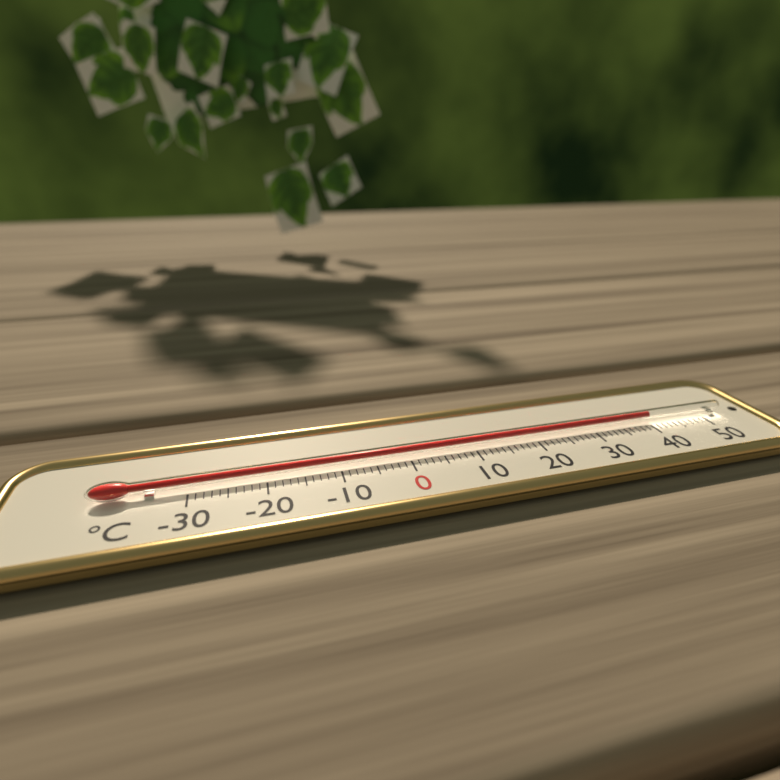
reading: 40 °C
